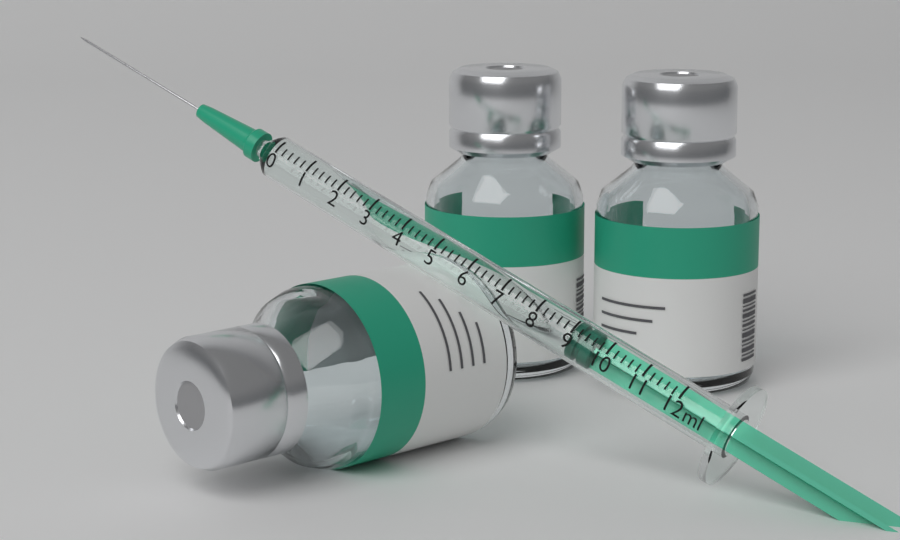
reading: 9.0 ml
